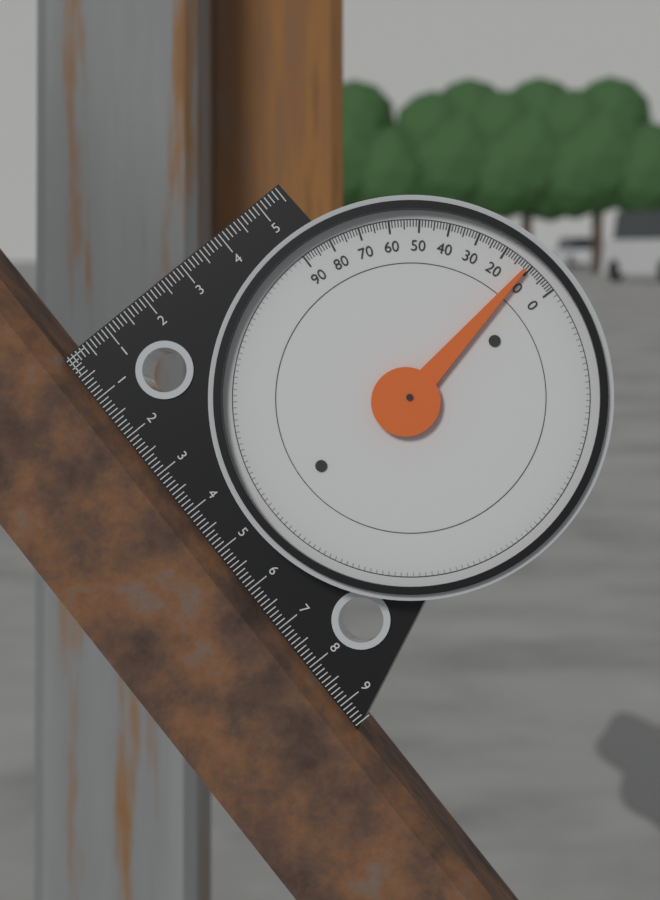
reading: 11 (no unit)
